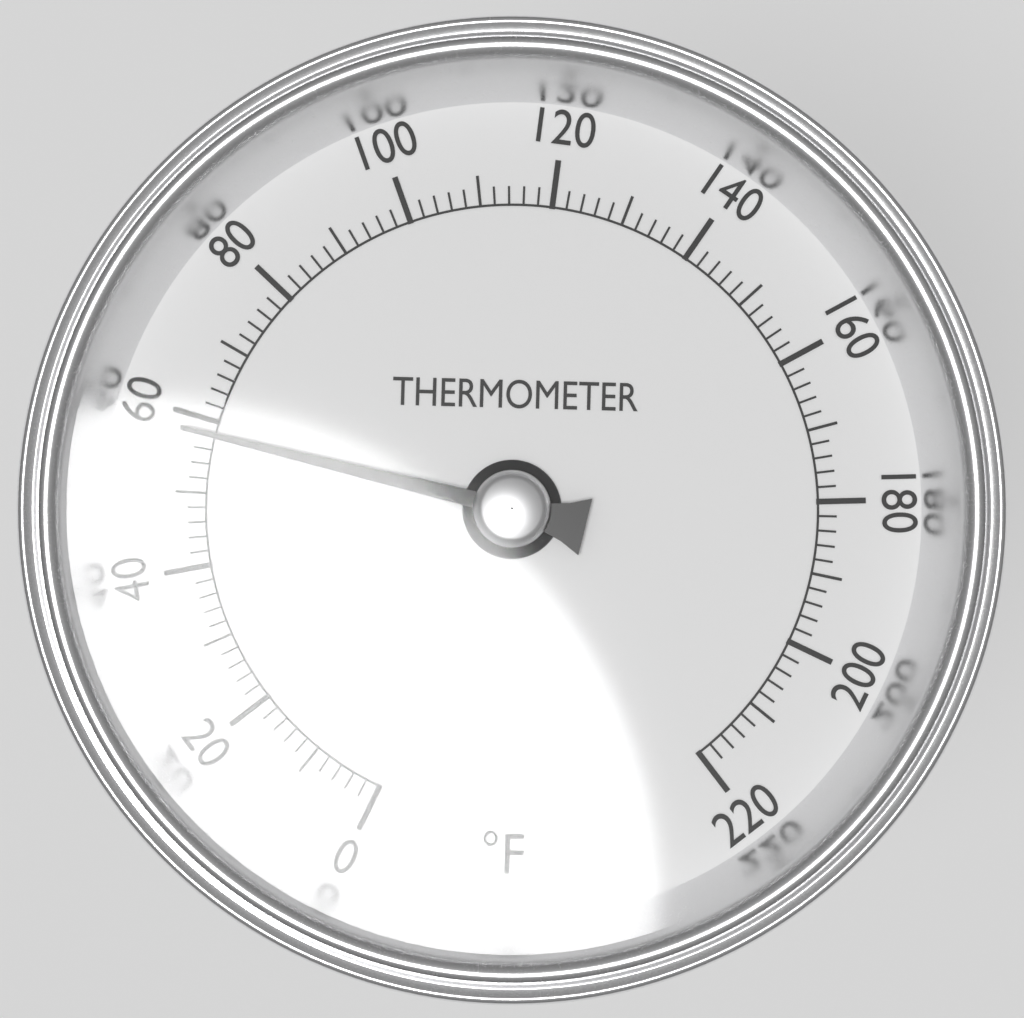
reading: 58 °F
